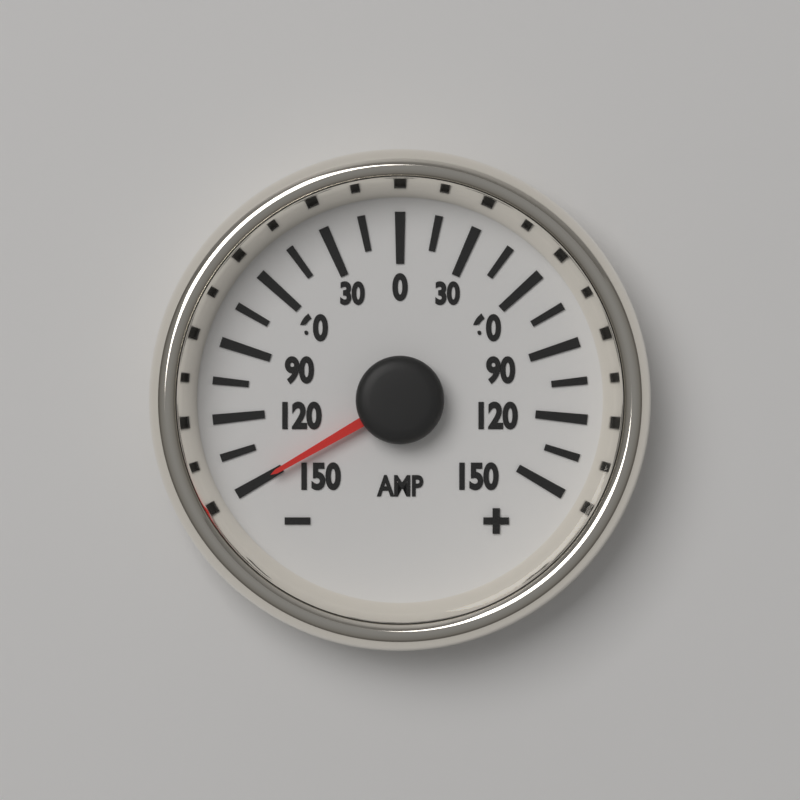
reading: -150 AMP
